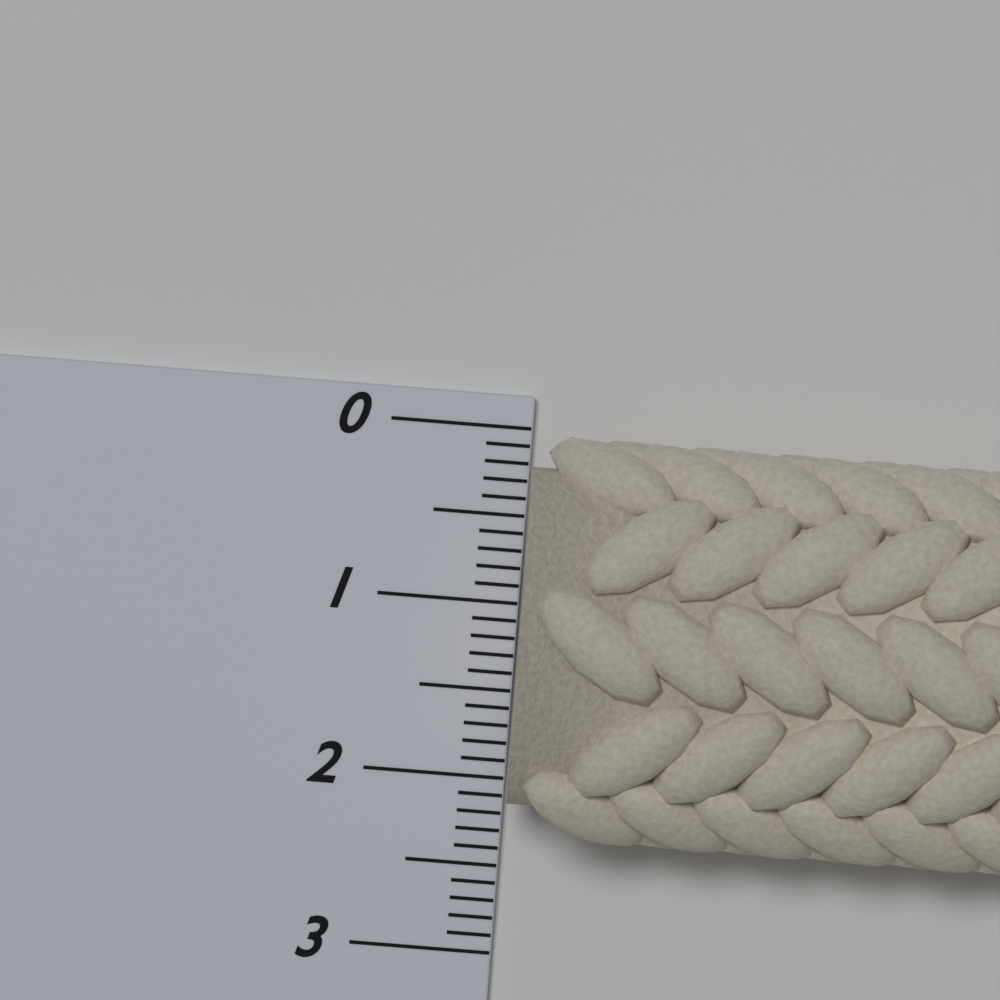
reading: 2.3 (no unit)
